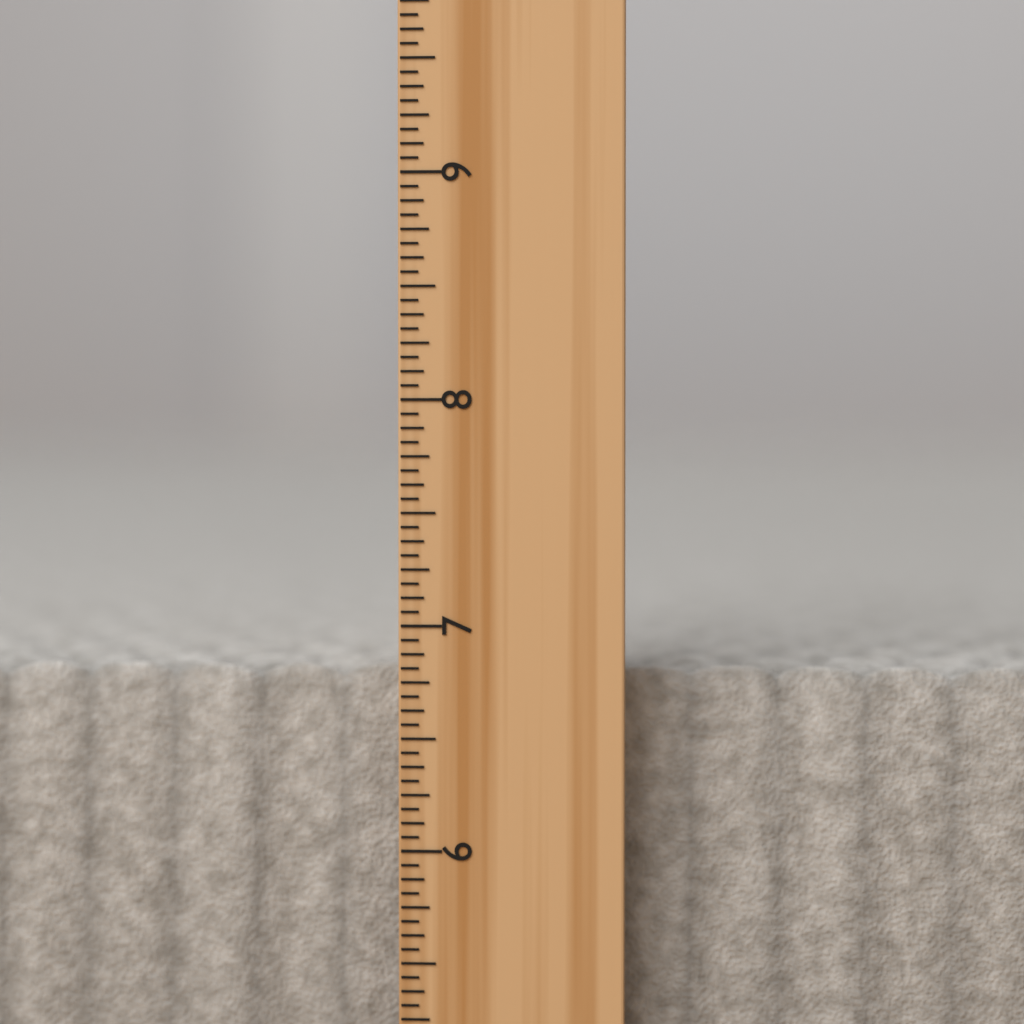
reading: 6.8125 inch
